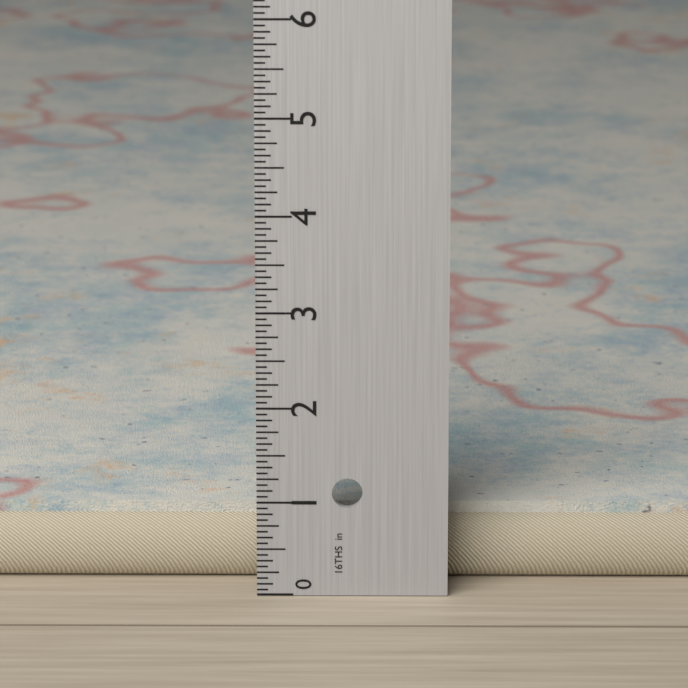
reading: 0.8125 in
